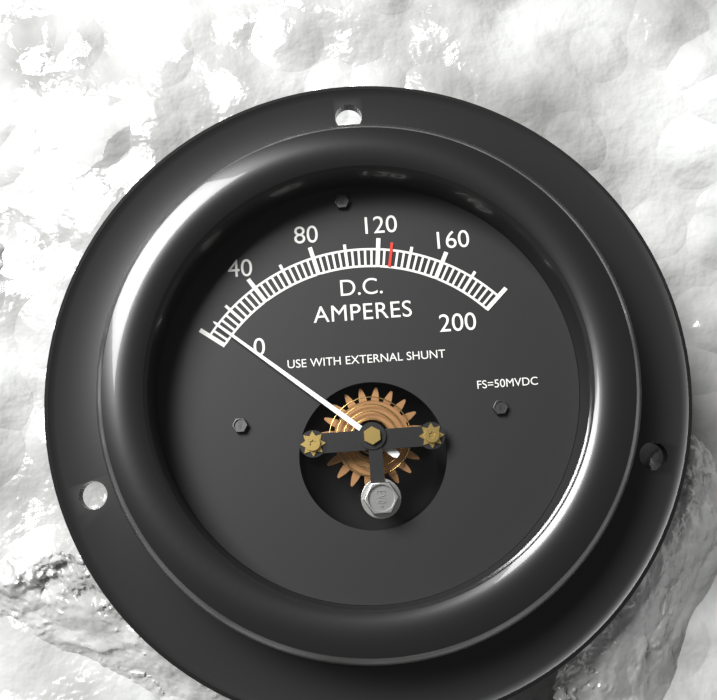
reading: 8 A
